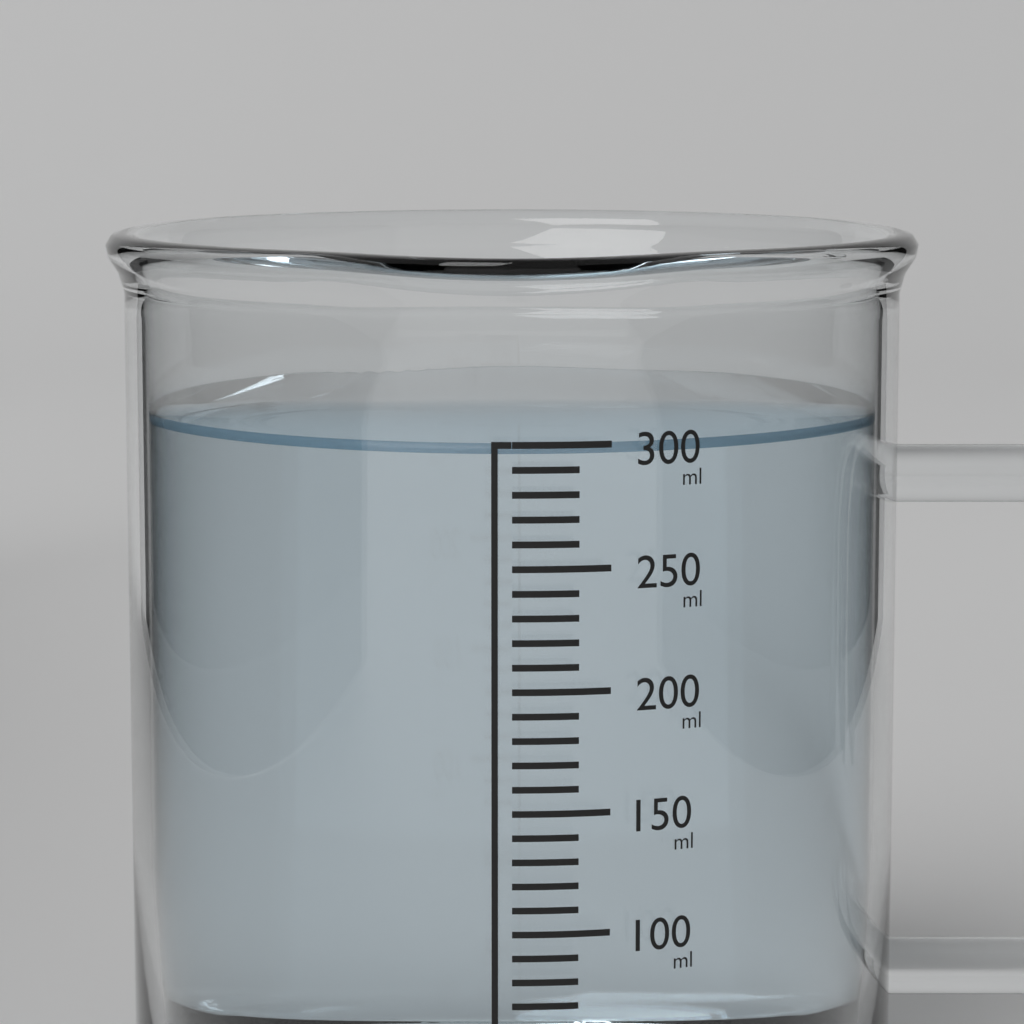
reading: 300 ml
